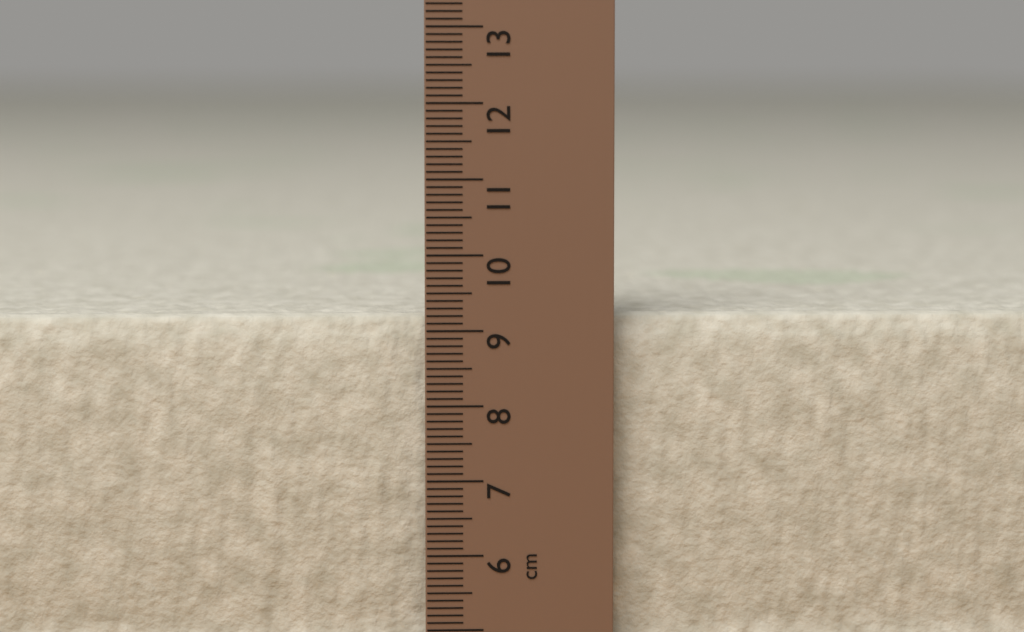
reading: 9.2 cm
